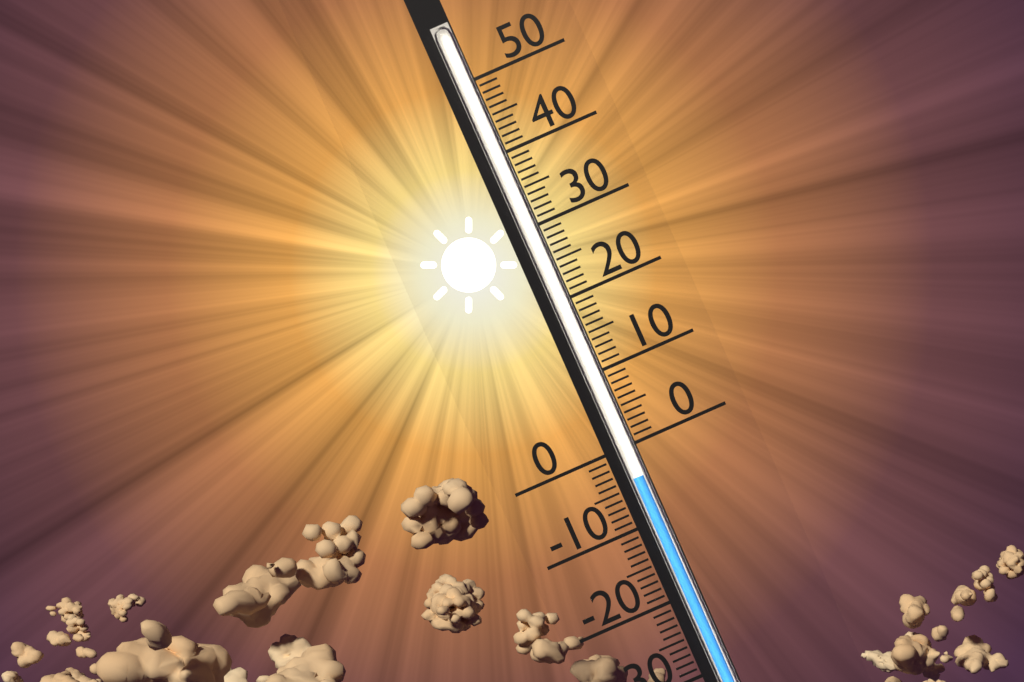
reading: -4 (no unit)
